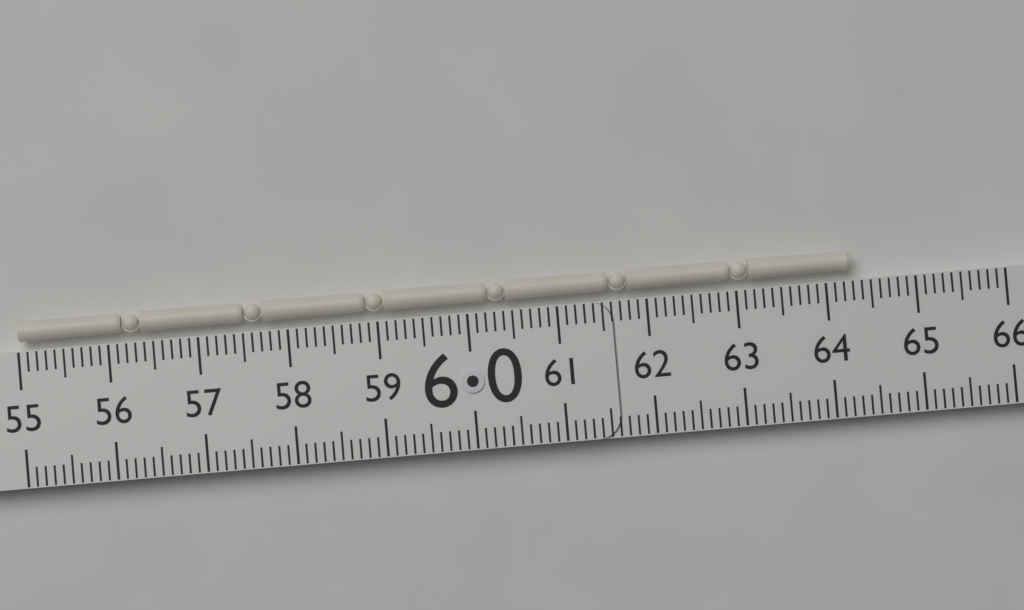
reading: 64.3 (no unit)
